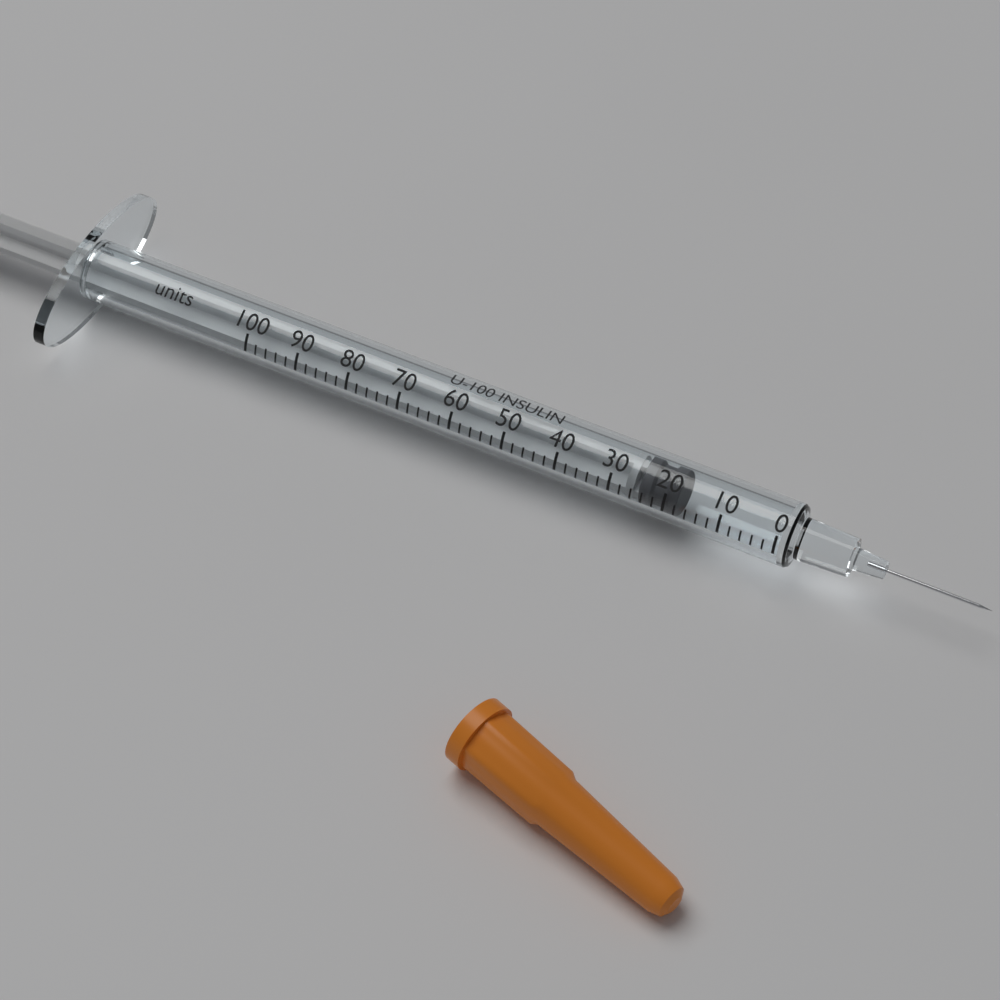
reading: 18 units
